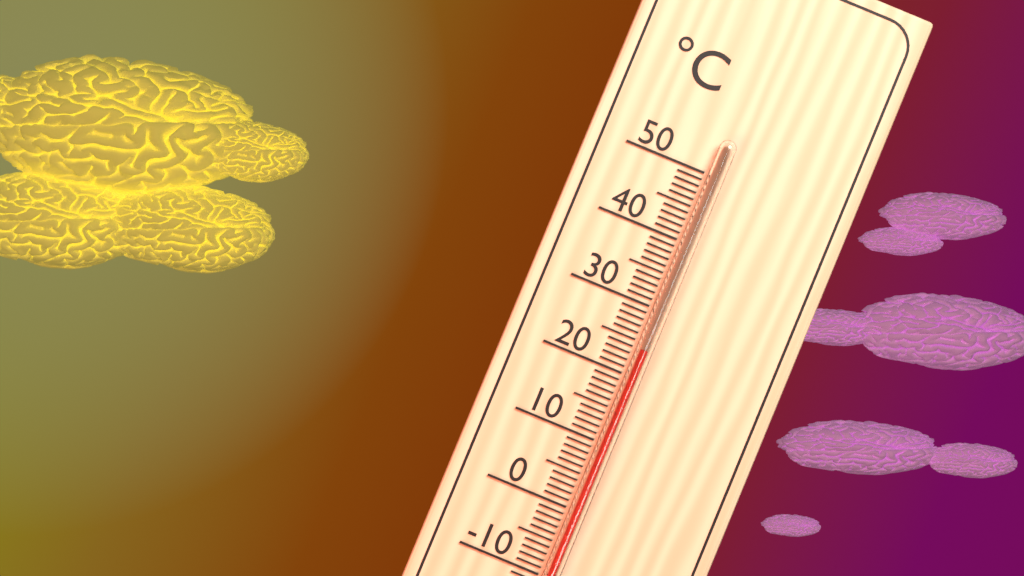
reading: 24 °C
